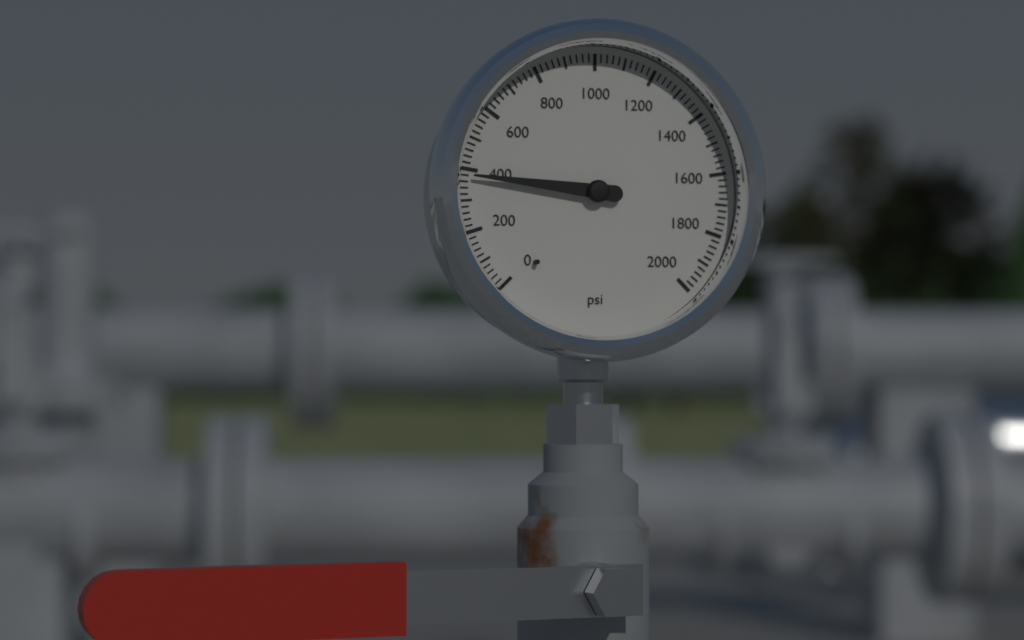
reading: 380 psi
